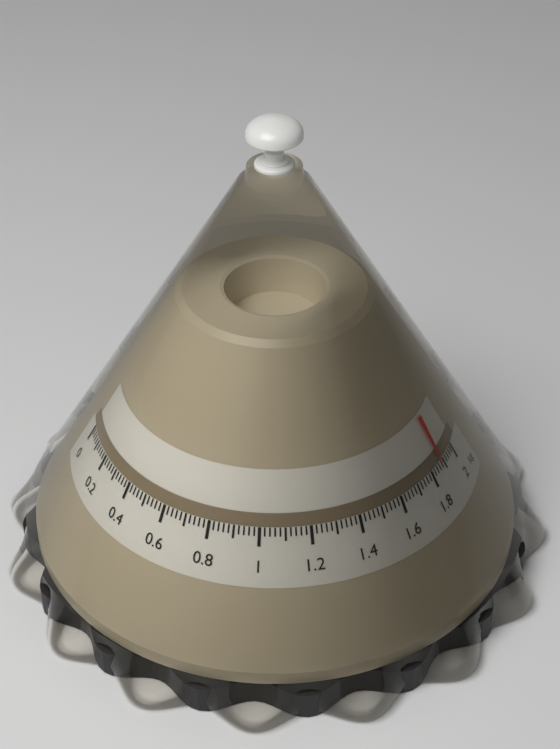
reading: 1.88 kg
